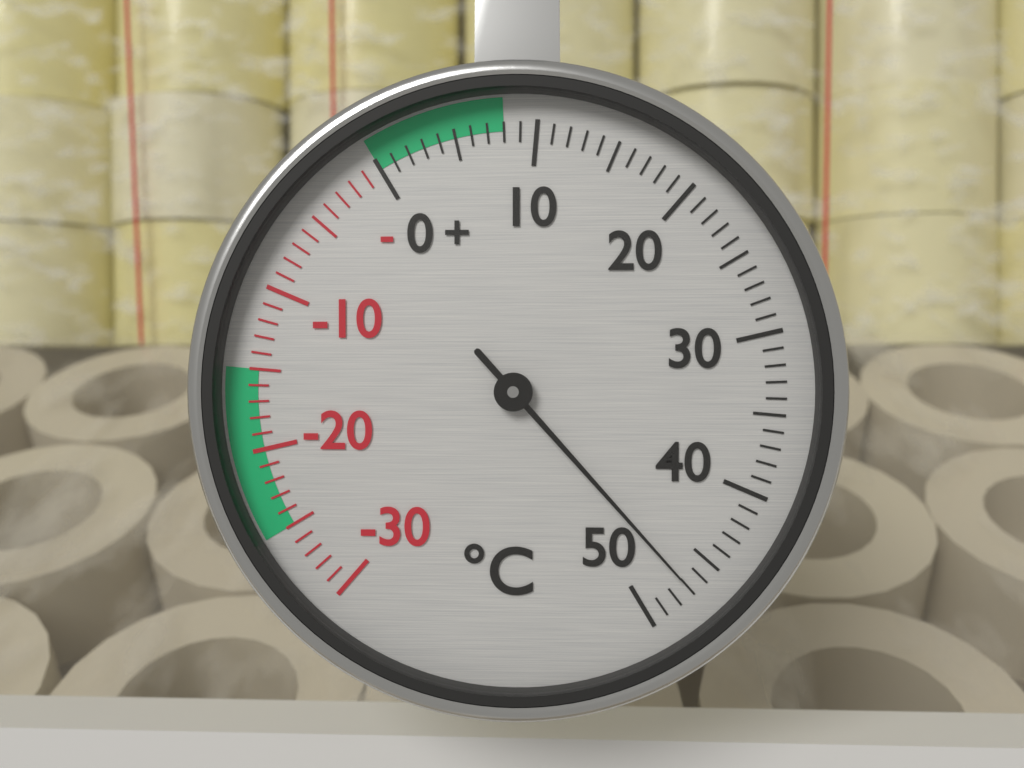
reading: 47 °C
